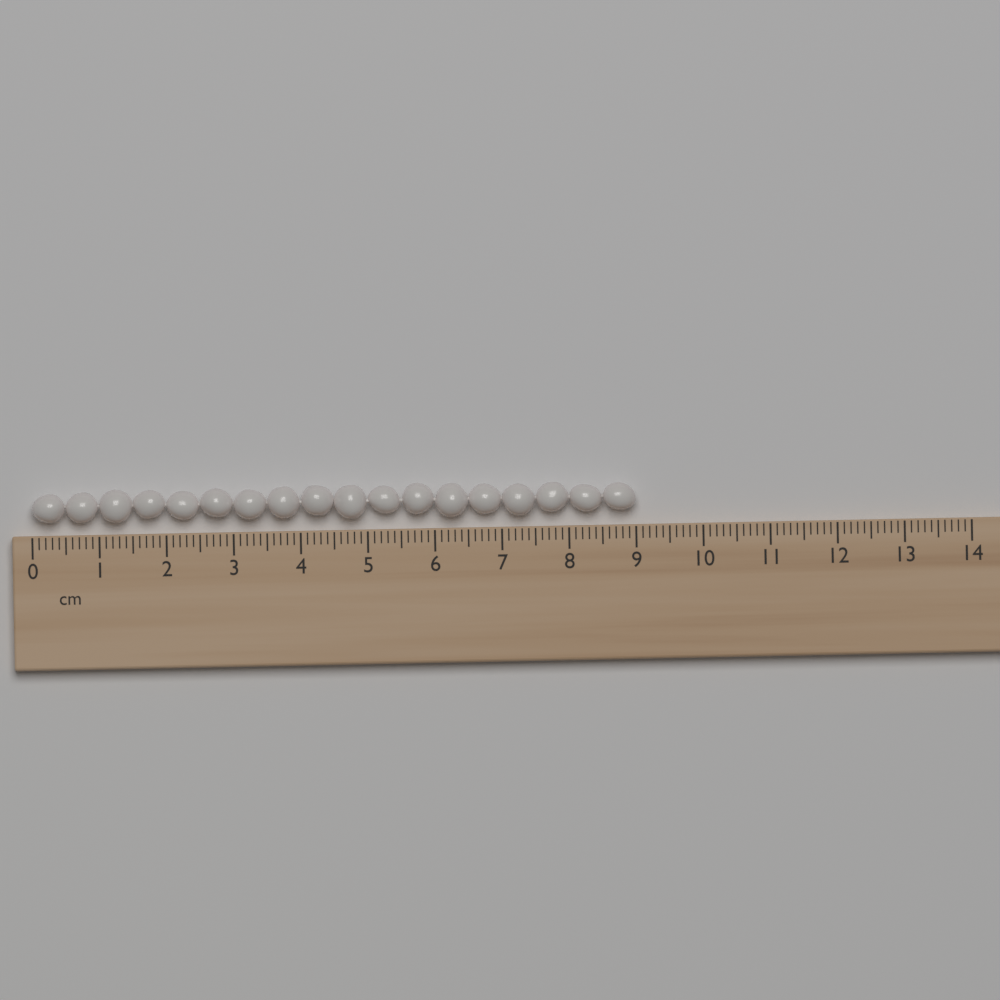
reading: 9.0 cm
